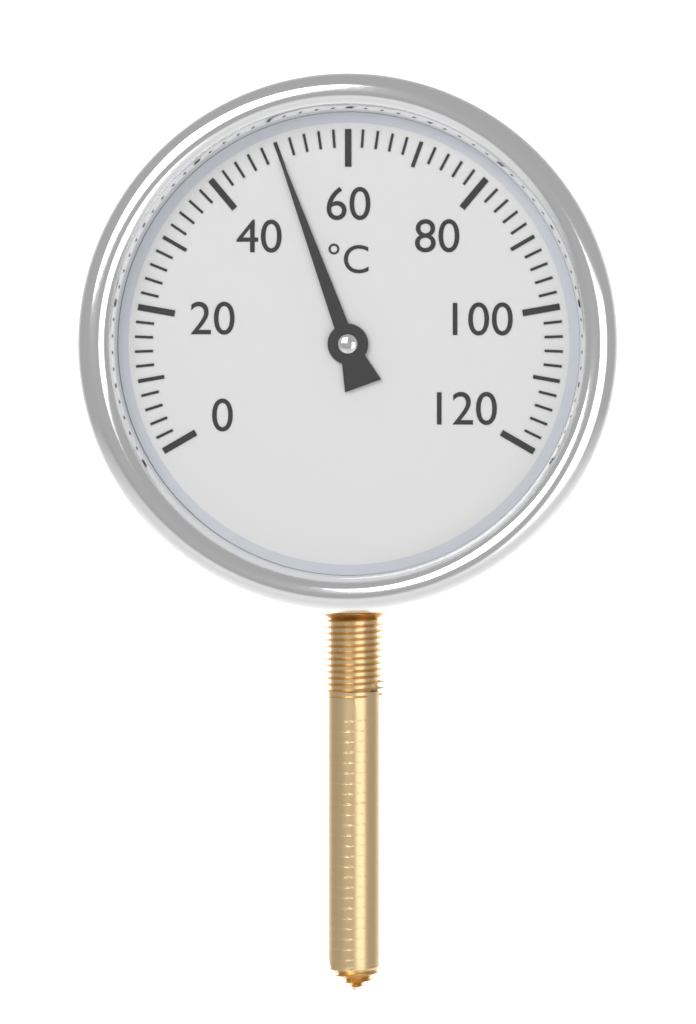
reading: 50 °C
